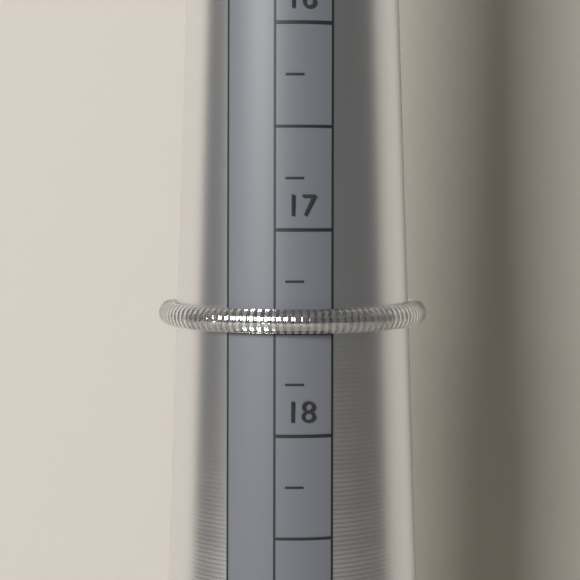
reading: 17.50 mm
